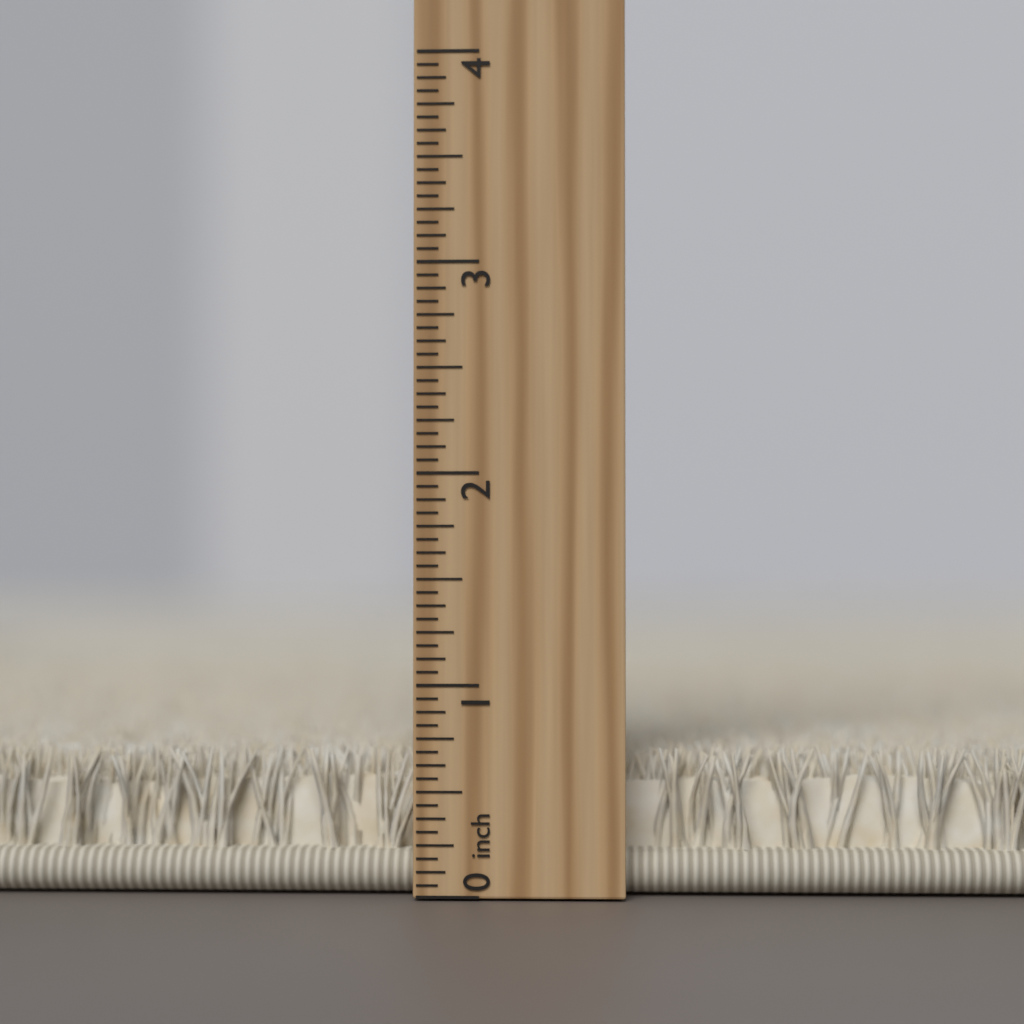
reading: 0.6875 inch
